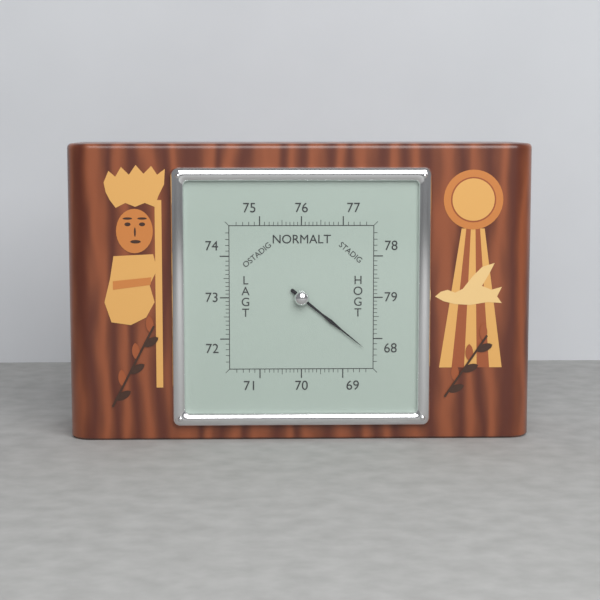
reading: 68.3 (no unit)
